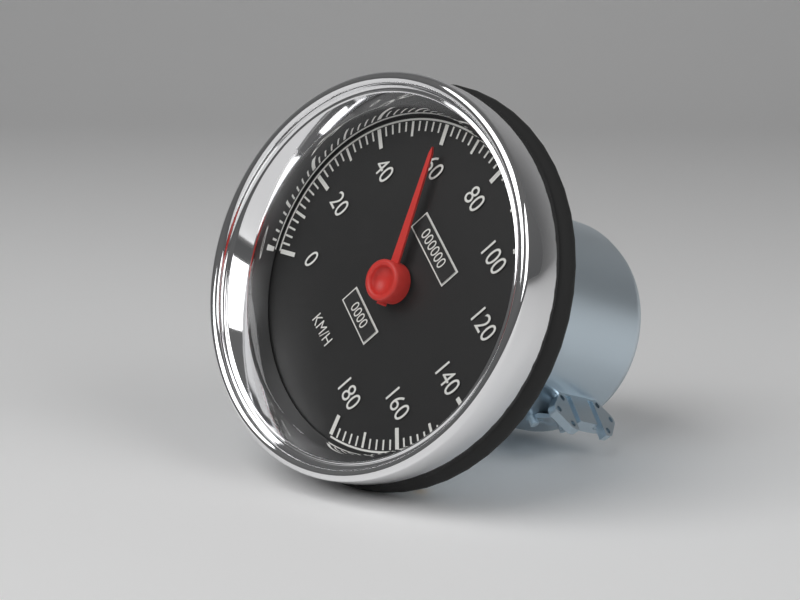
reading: 60 km/h
